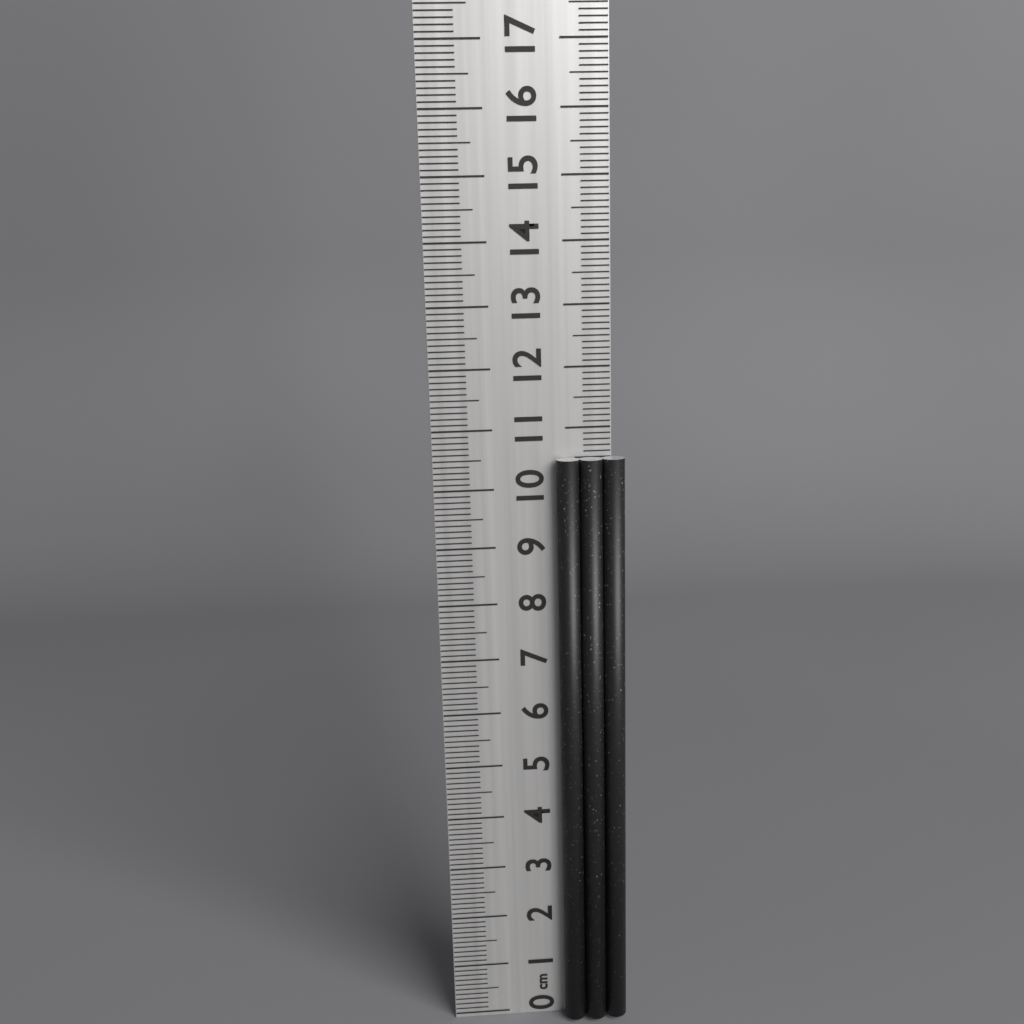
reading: 10.5 cm
